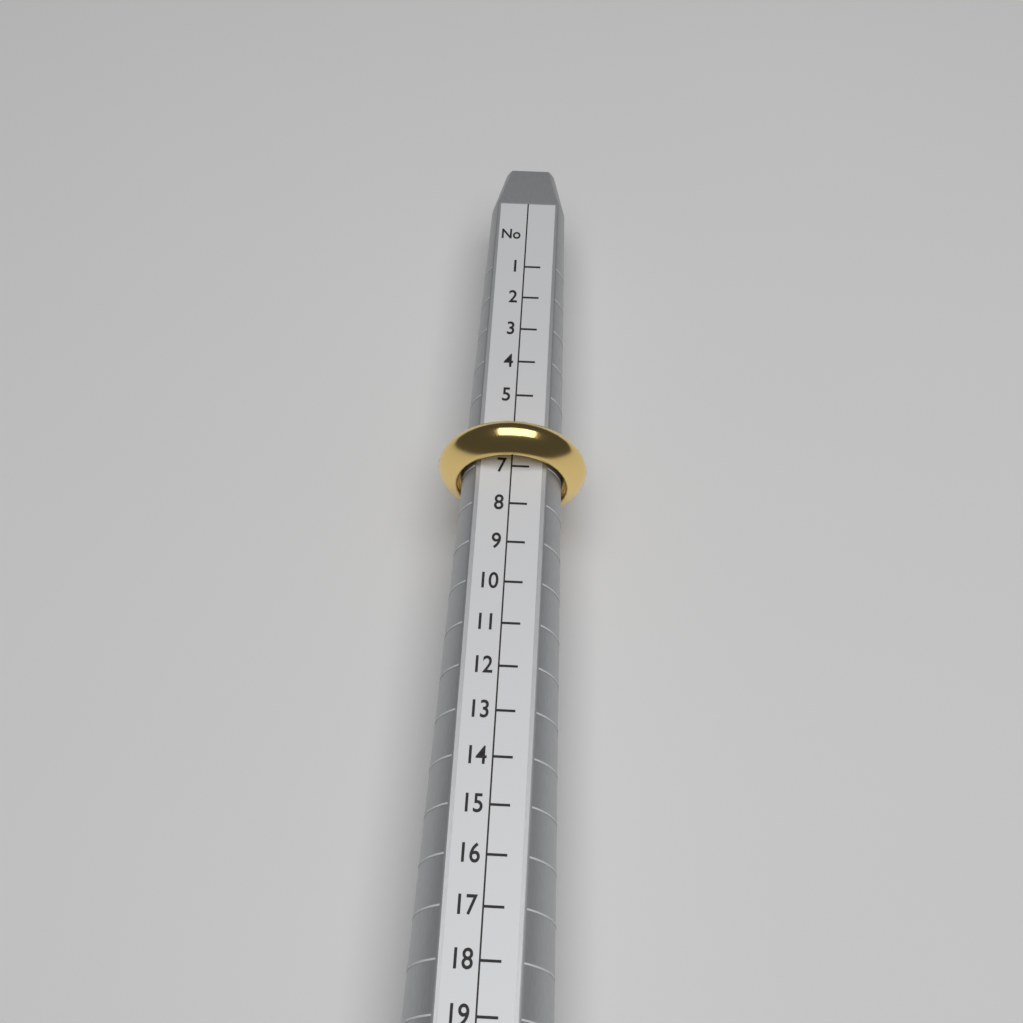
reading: 7 (no unit)
